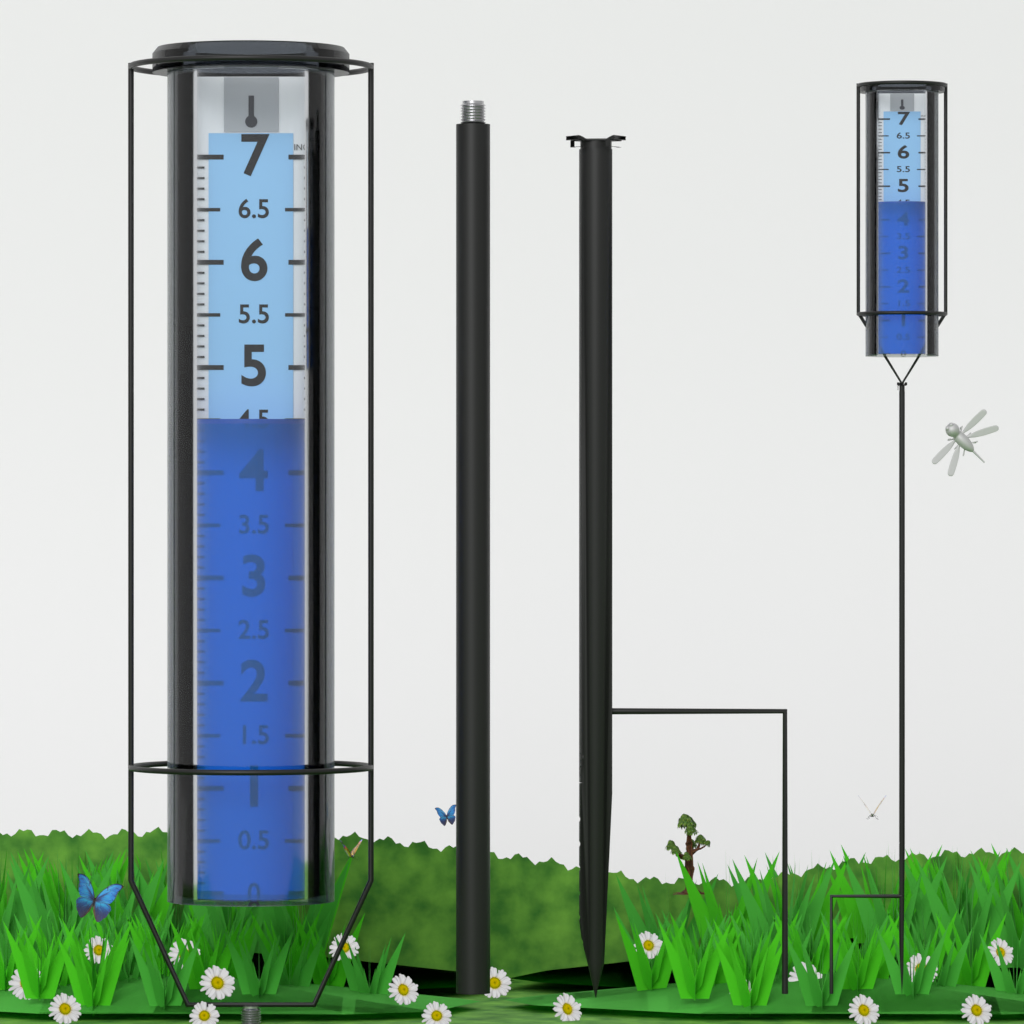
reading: 4.5 in
